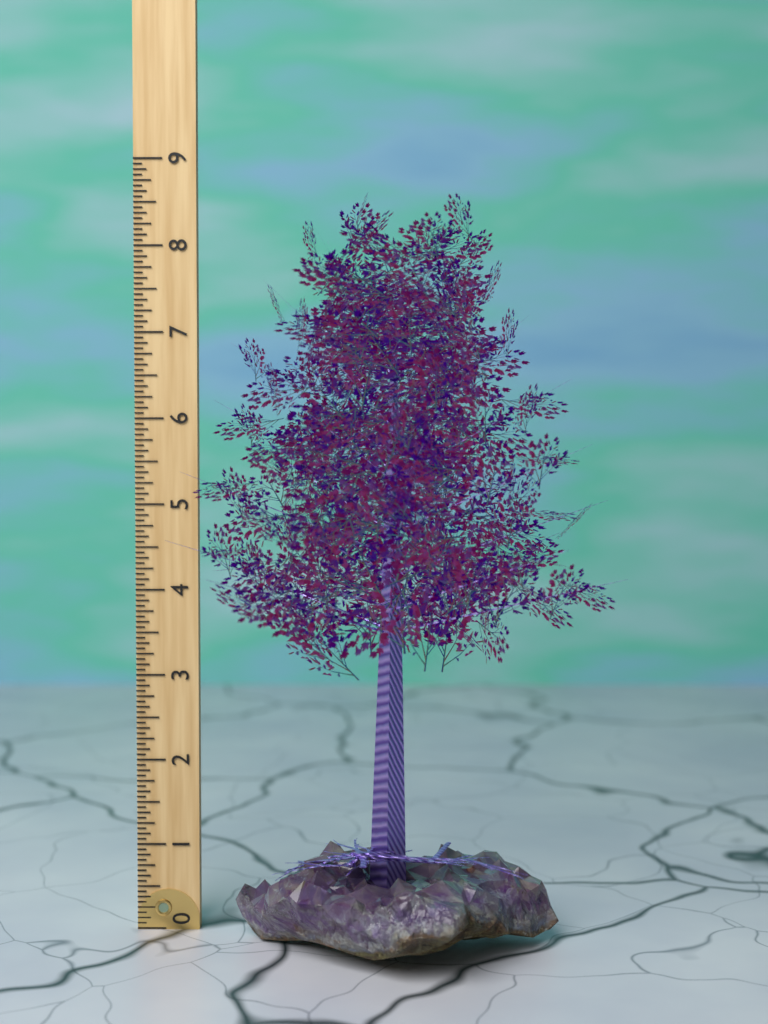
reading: 8.4375 (no unit)
